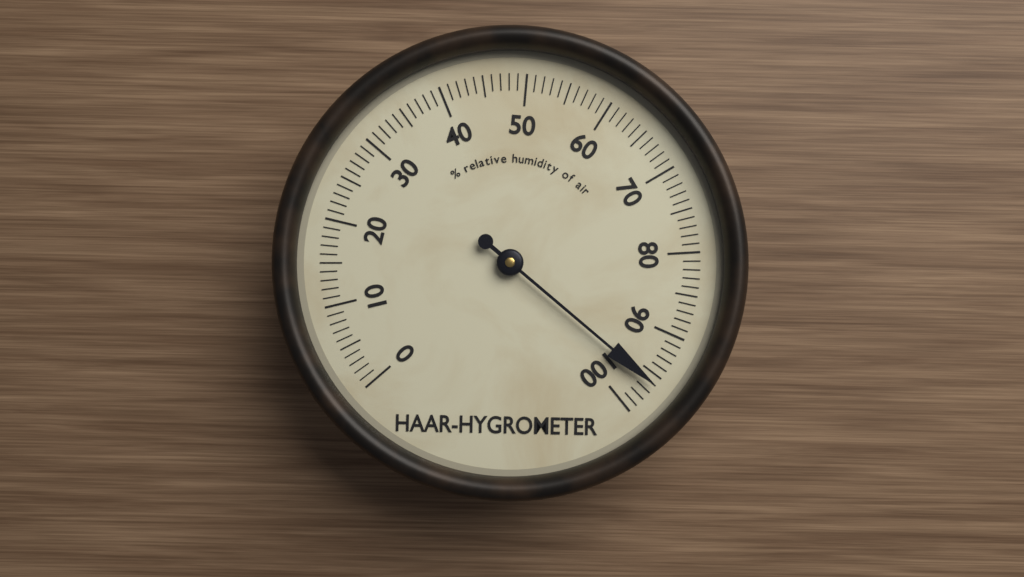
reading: 96 %
